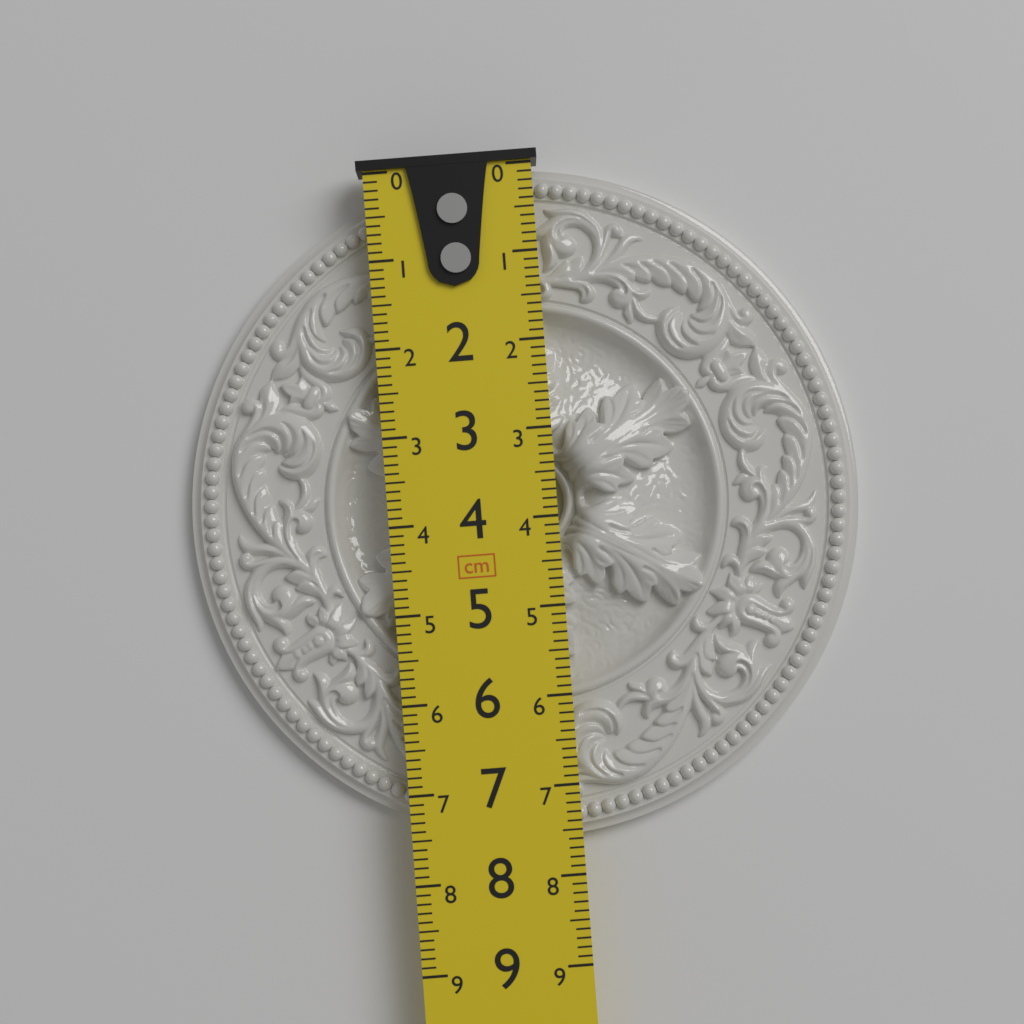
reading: 7.6 cm
